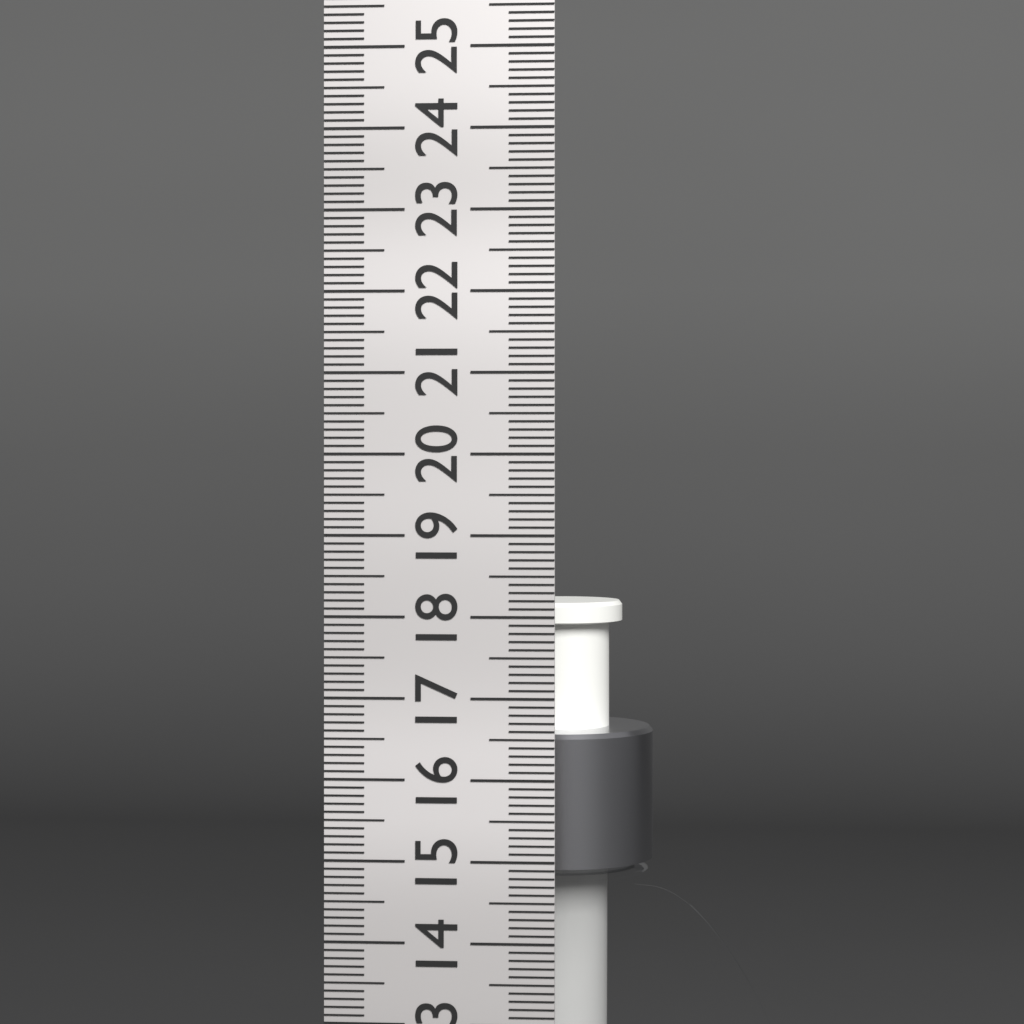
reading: 18.0 cm
